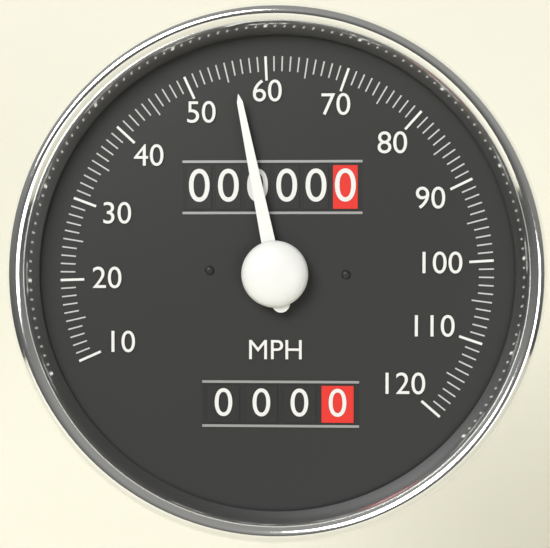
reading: 56 MPH
